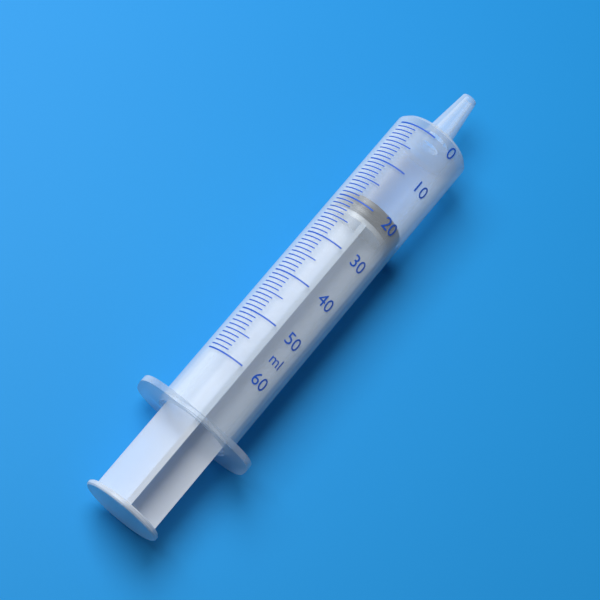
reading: 18 ml
